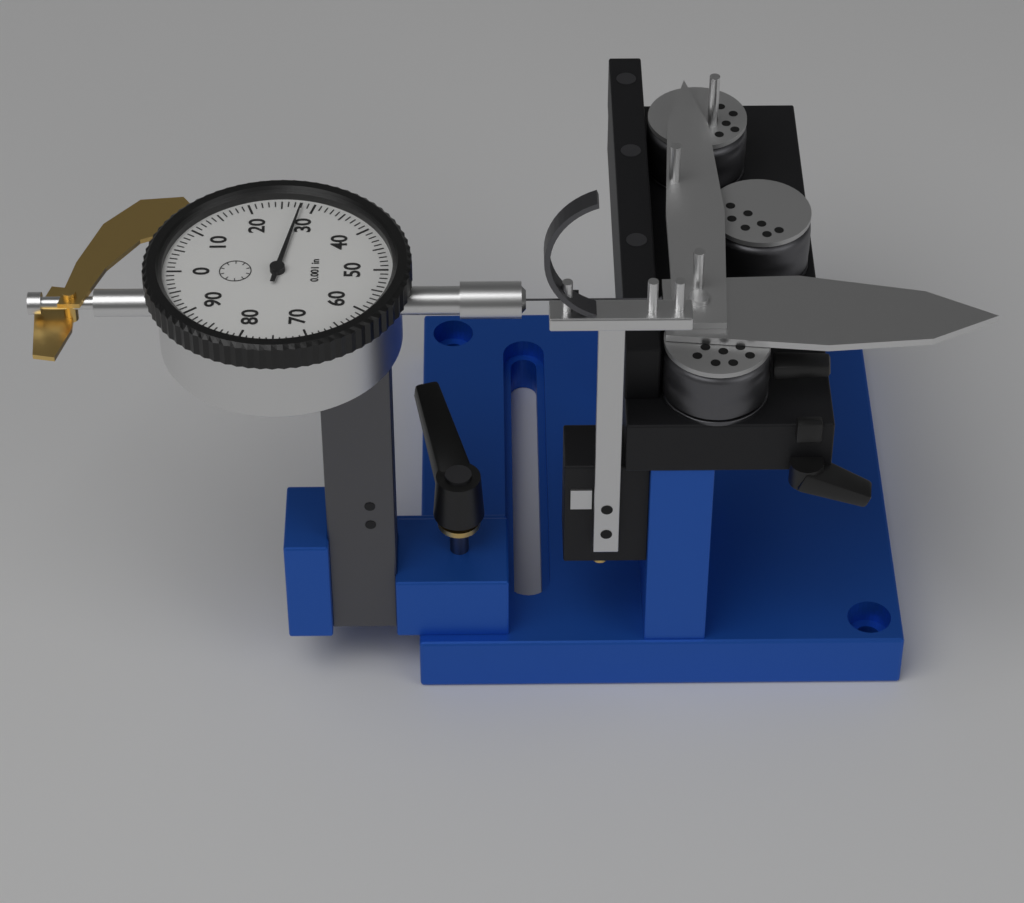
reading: 0.028 in
